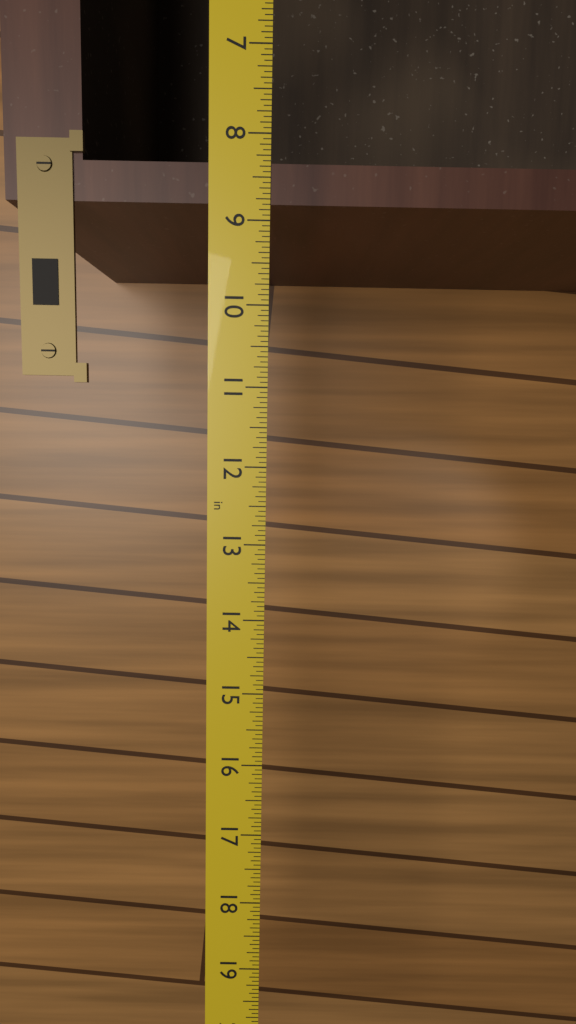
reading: 8.8125 in
